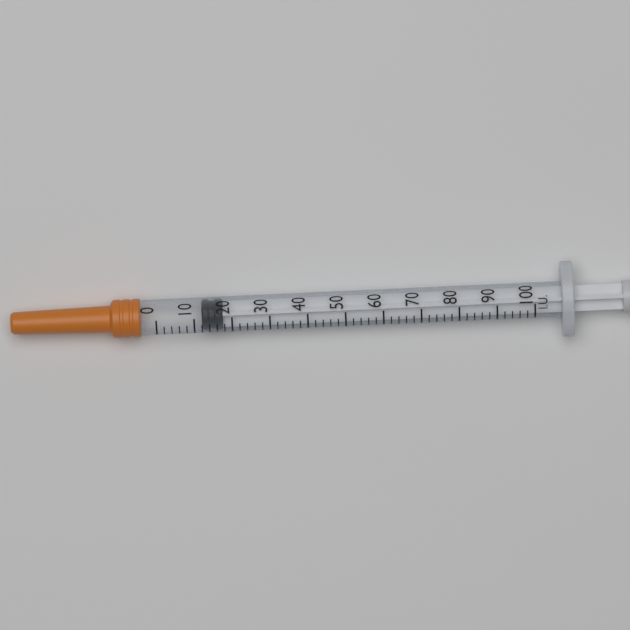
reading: 12 IU
